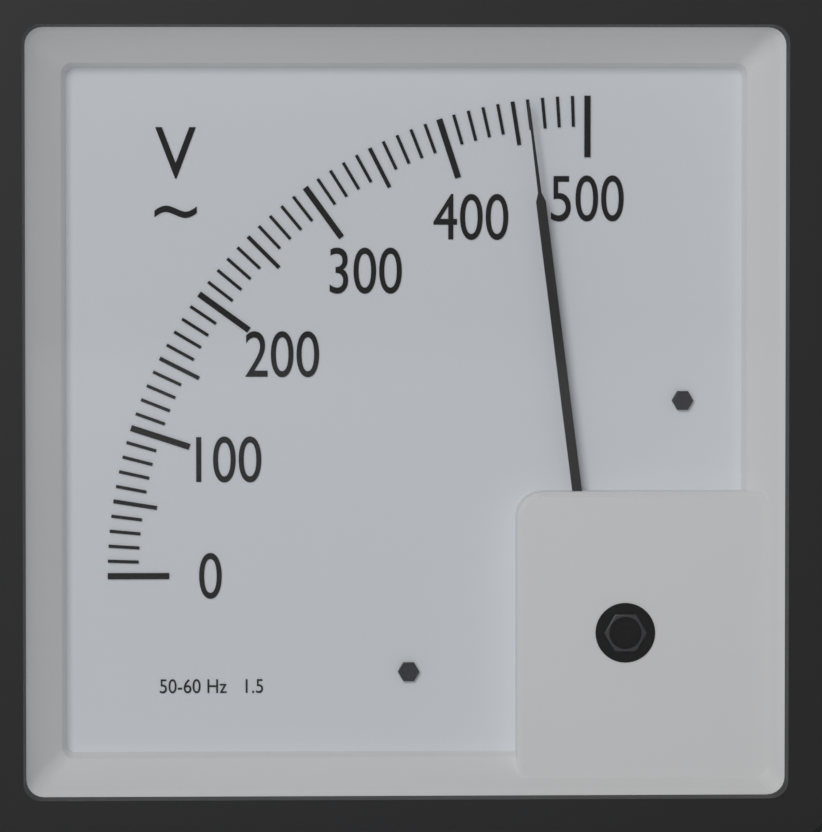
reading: 460 V
